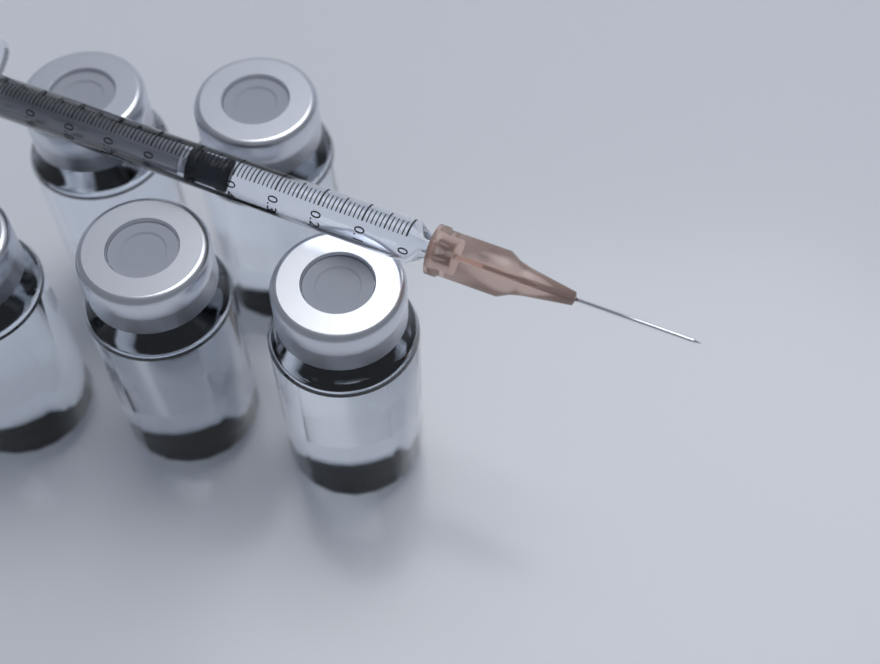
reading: 0.41 ml
